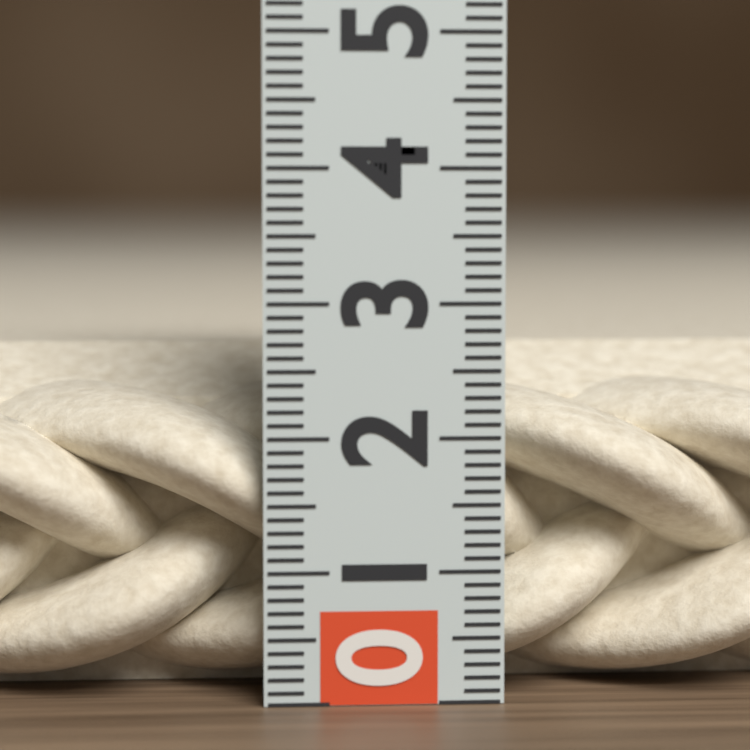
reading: 2.6 (no unit)
